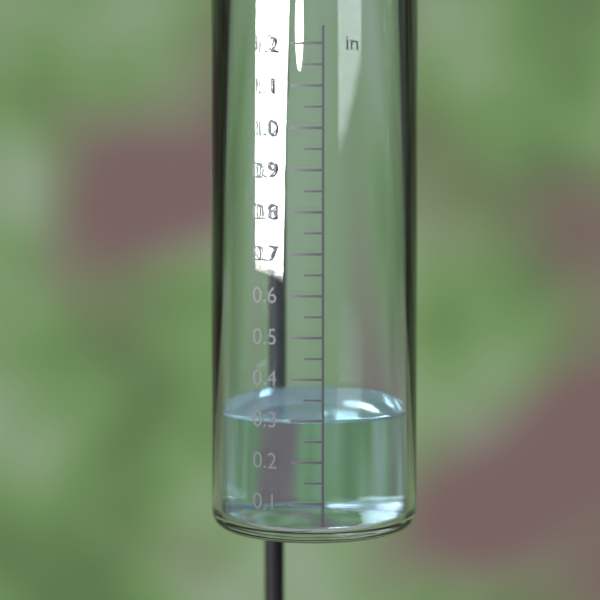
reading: 0.30 in
